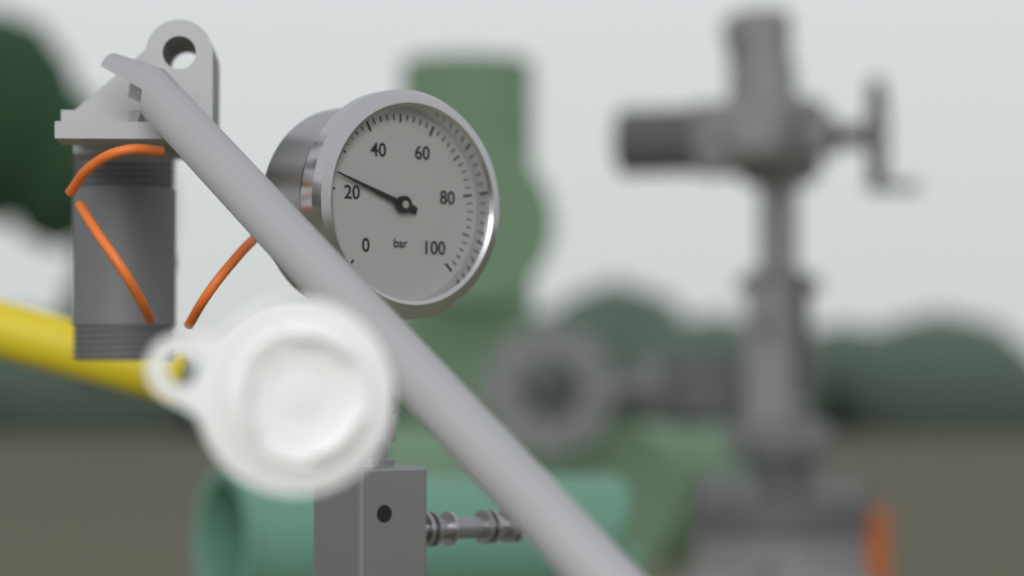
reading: 24 bar
